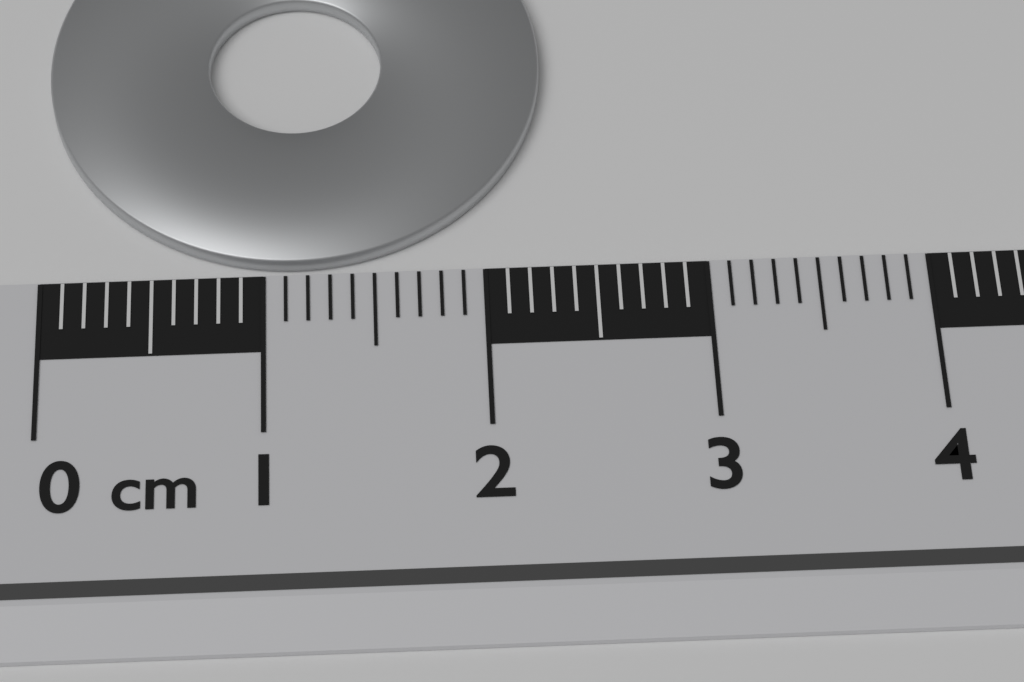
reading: 2.3 cm
